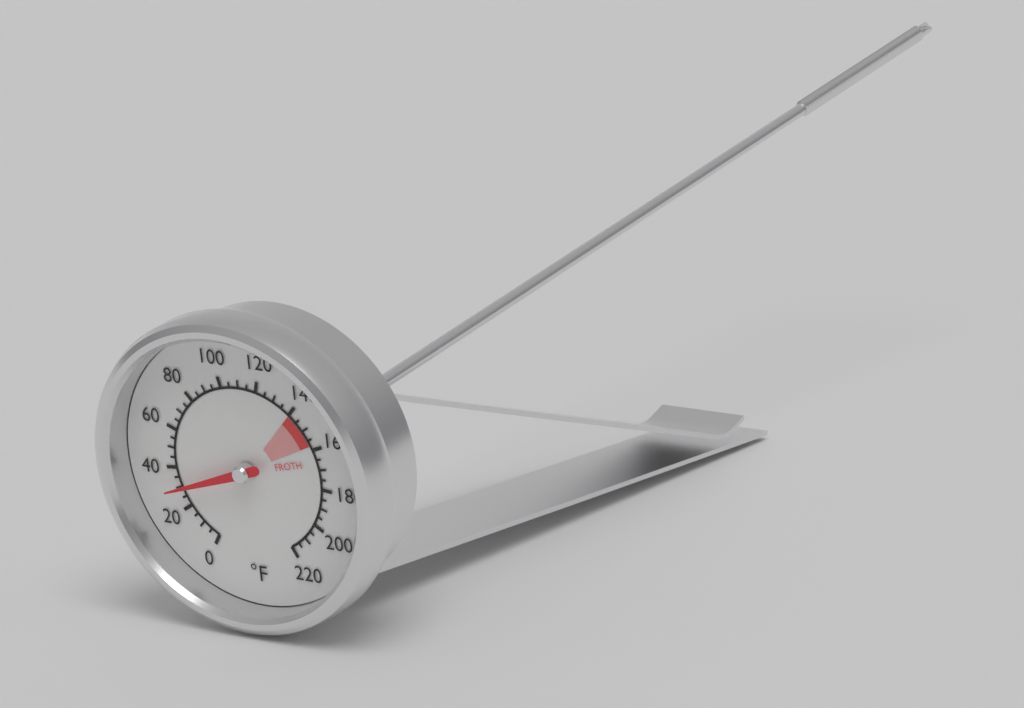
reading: 30 °F
